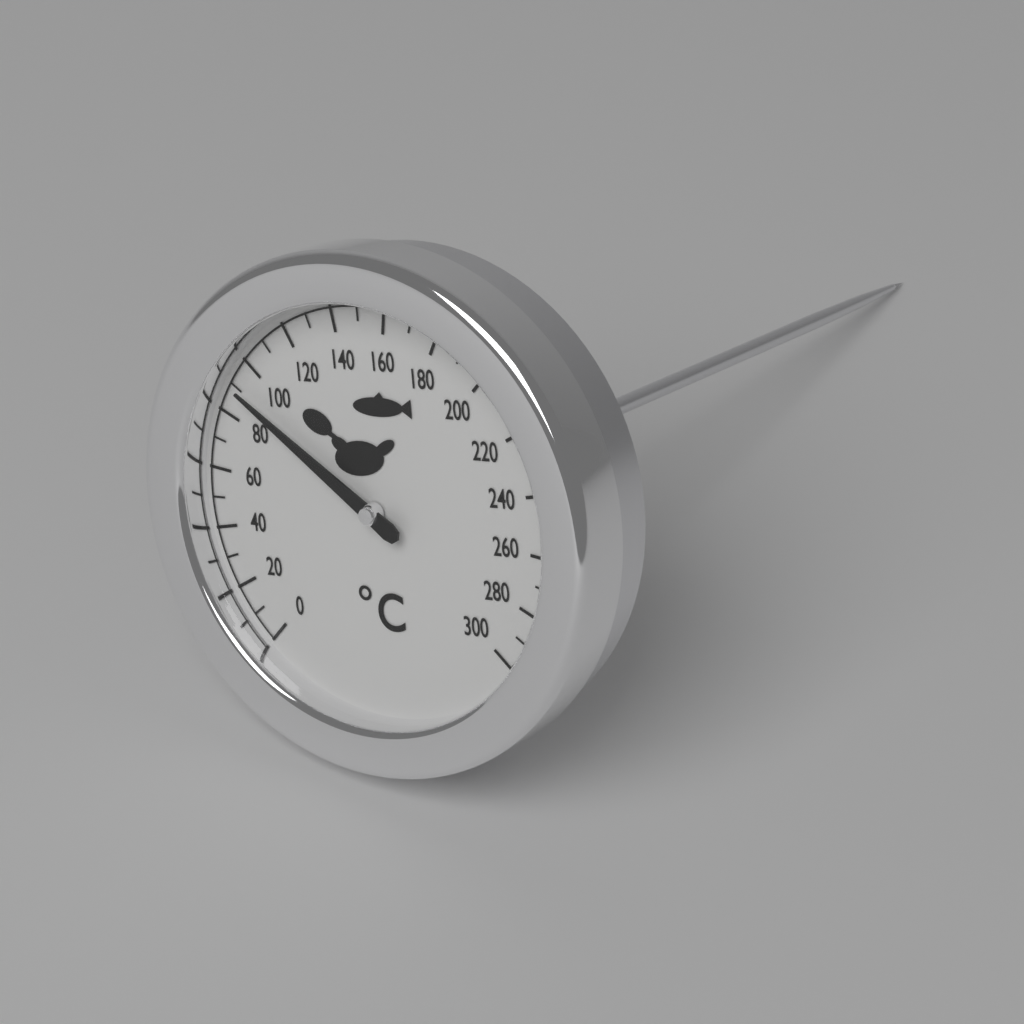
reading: 90 °C
